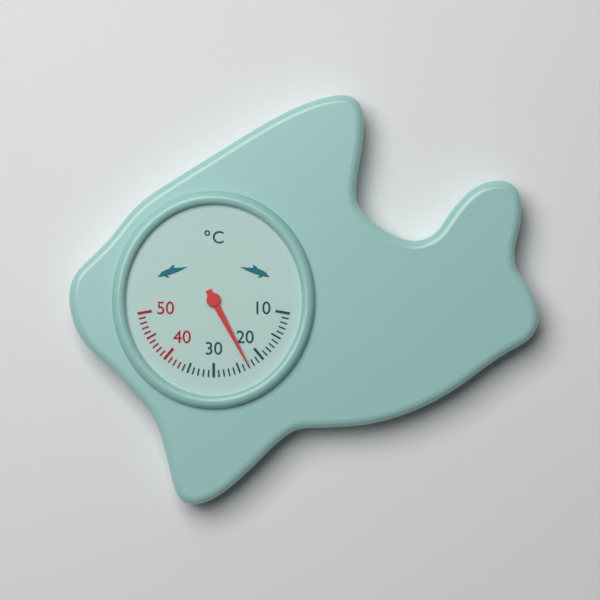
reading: 23 °C
